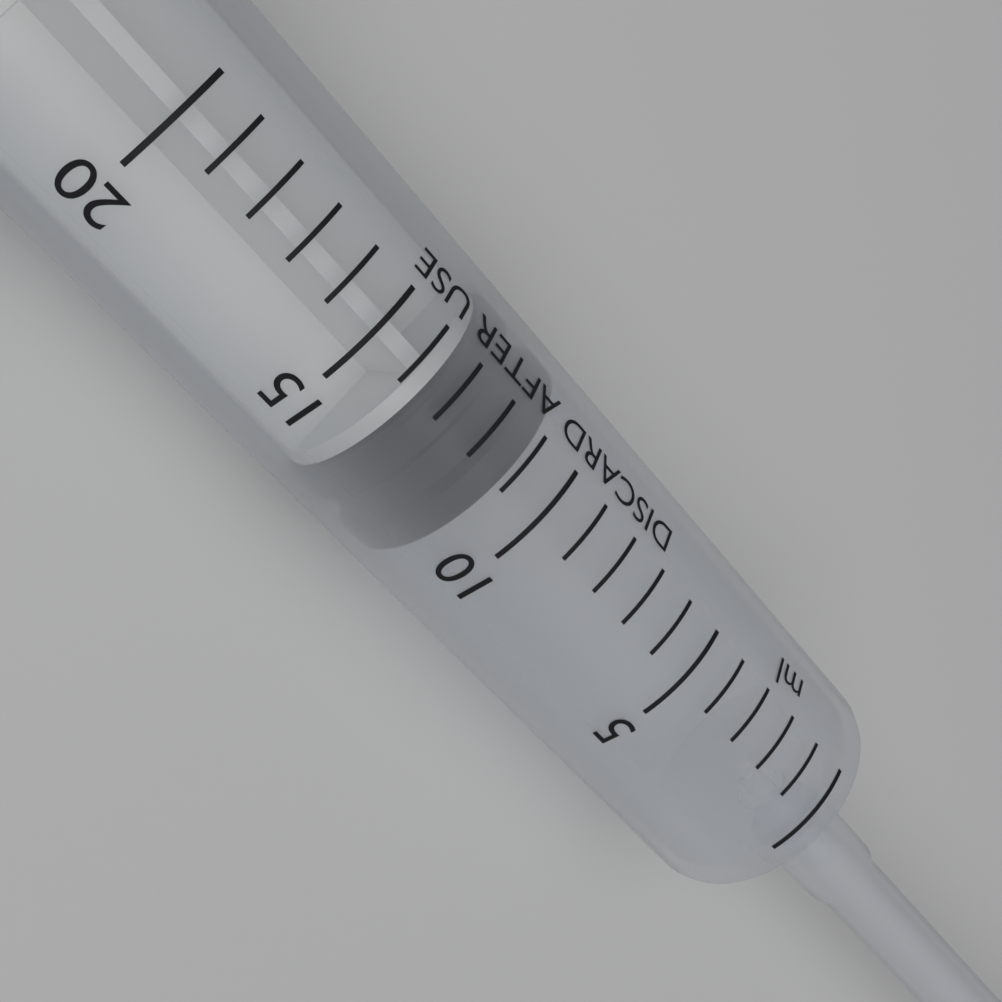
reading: 11 ml
